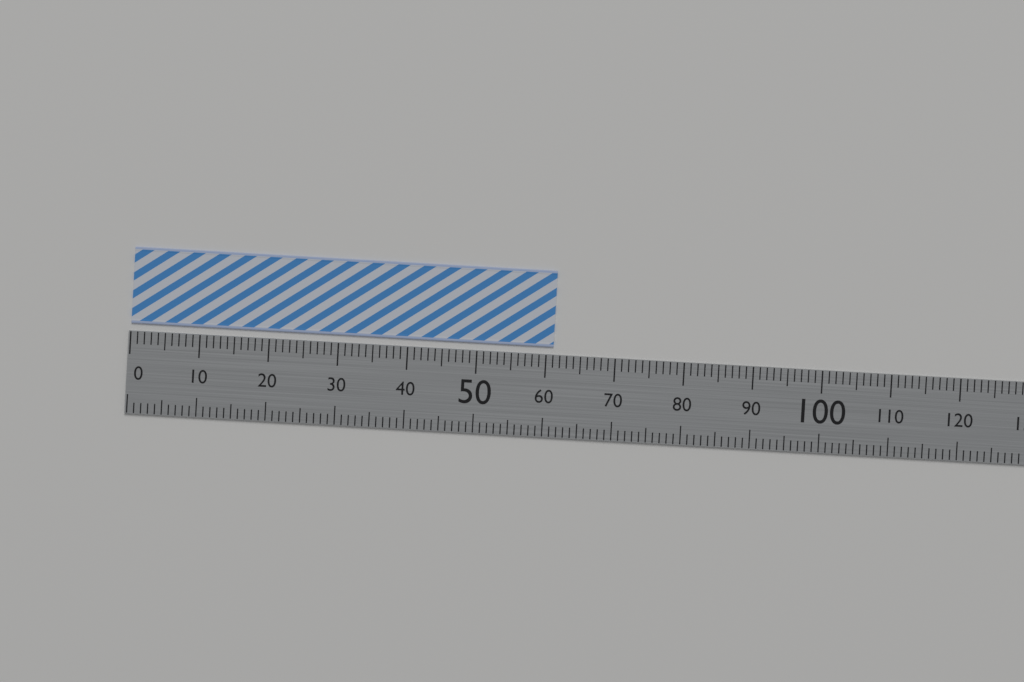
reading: 61 (no unit)
